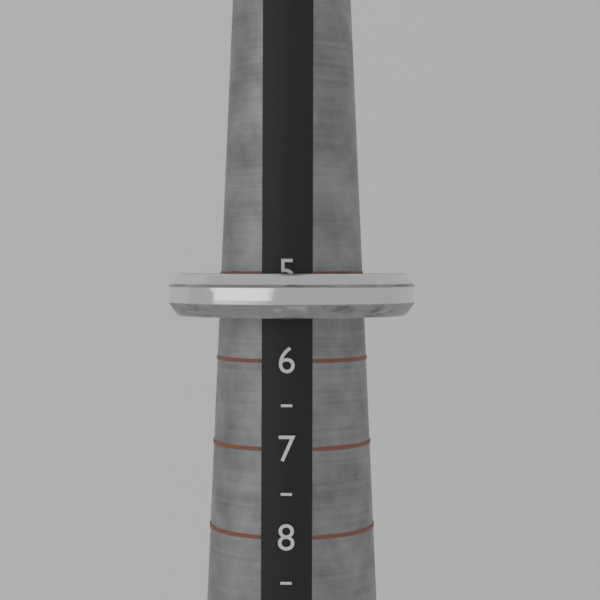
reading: 5.5 (no unit)
